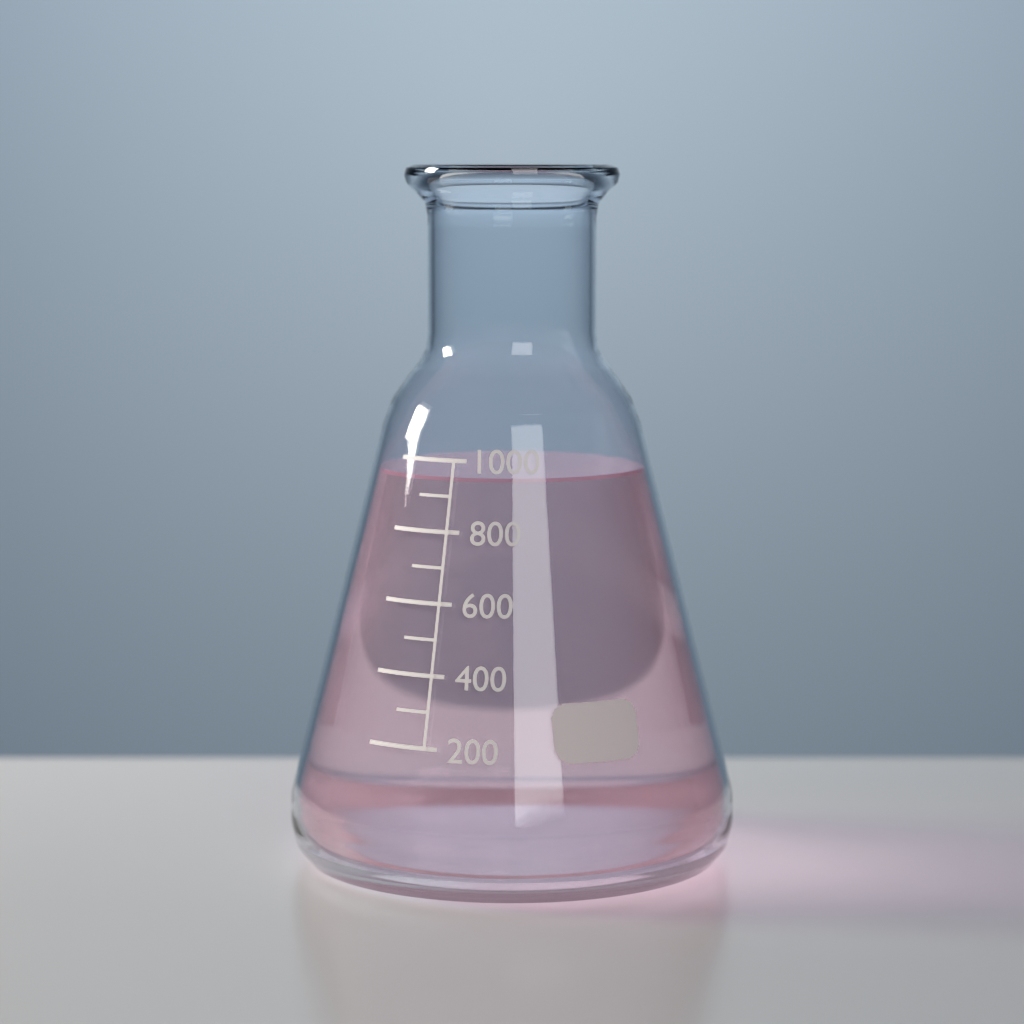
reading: 950 (no unit)
